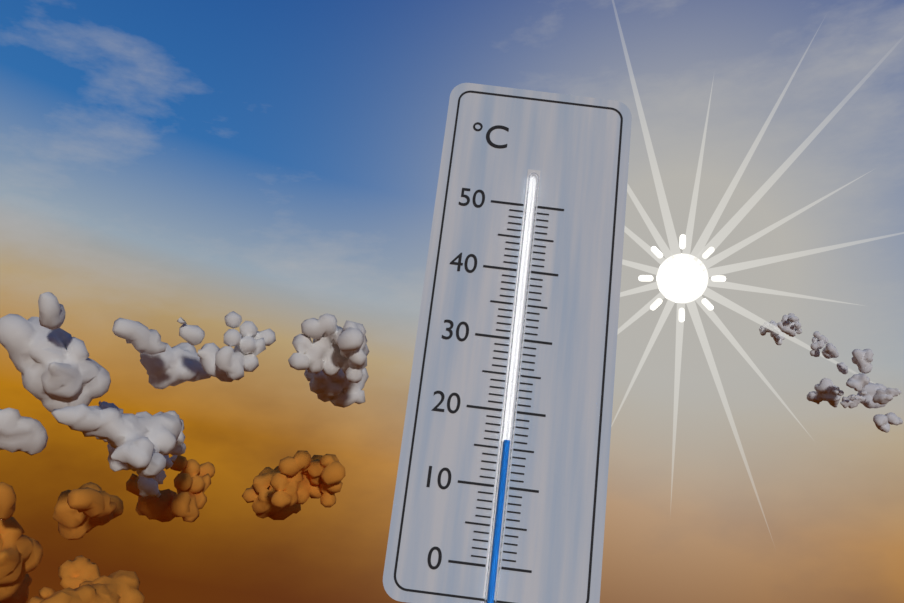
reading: 16 °C
